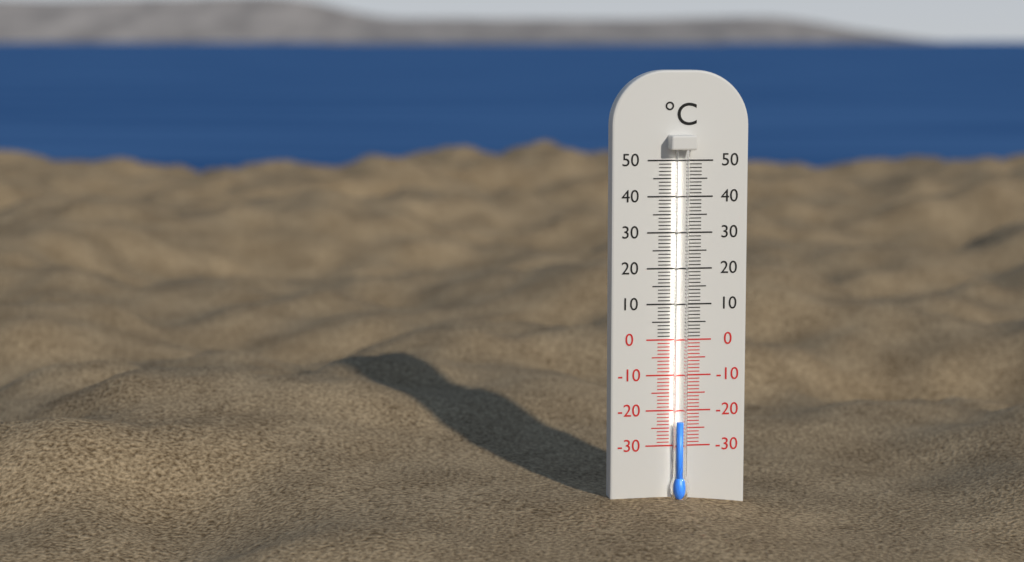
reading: -23 °C
